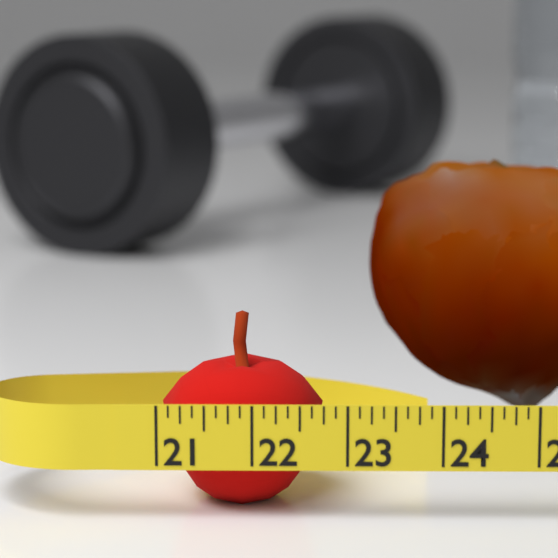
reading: 22.750 (no unit)
